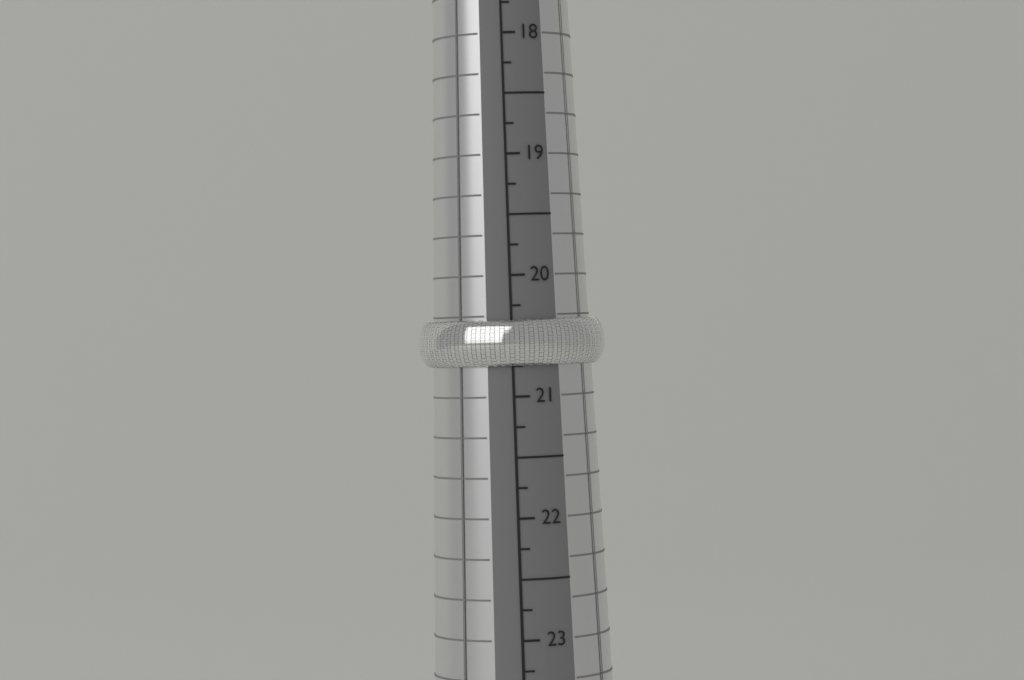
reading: 20.75 mm
